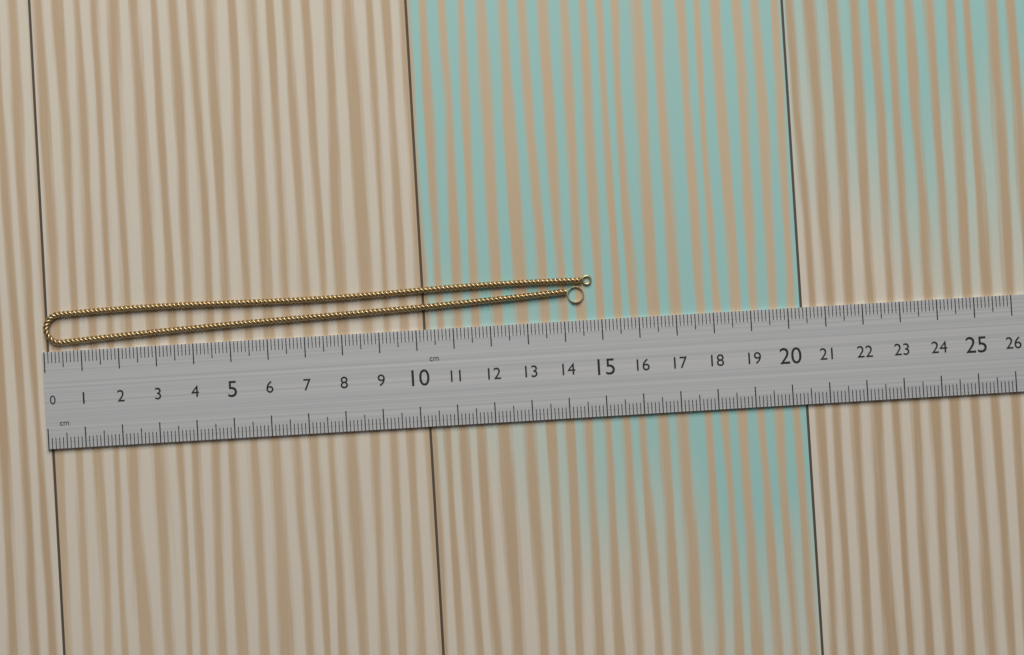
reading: 14.8 cm
